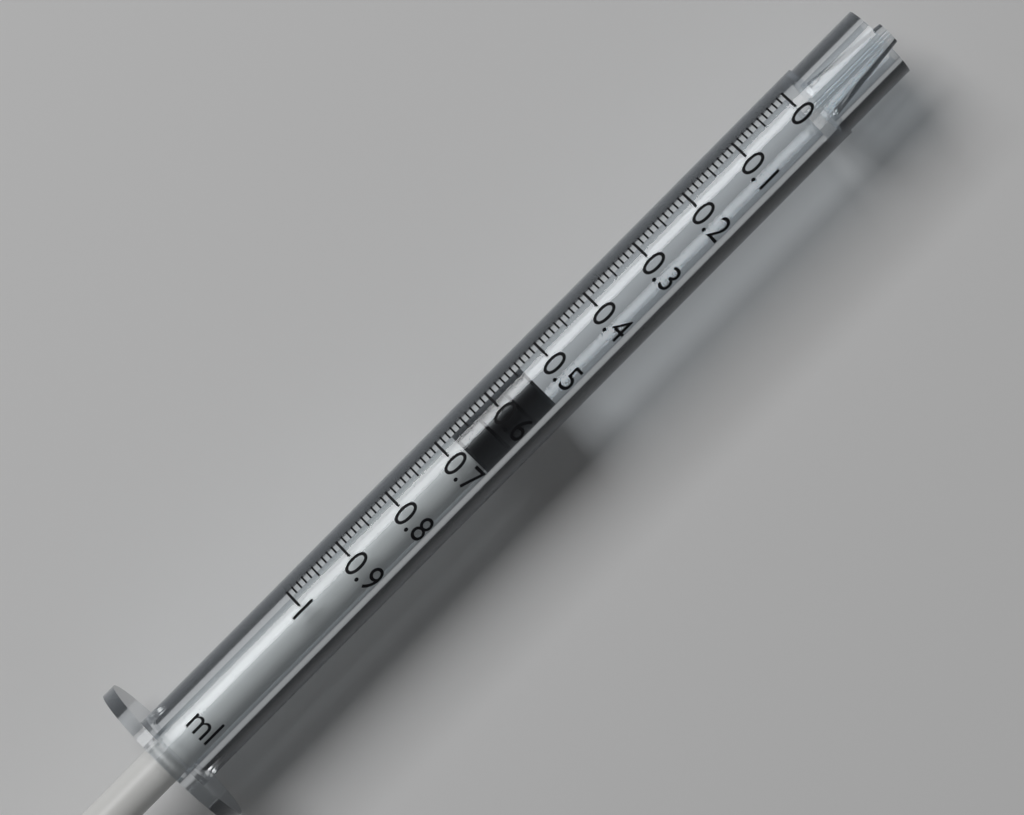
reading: 0.54 ml
